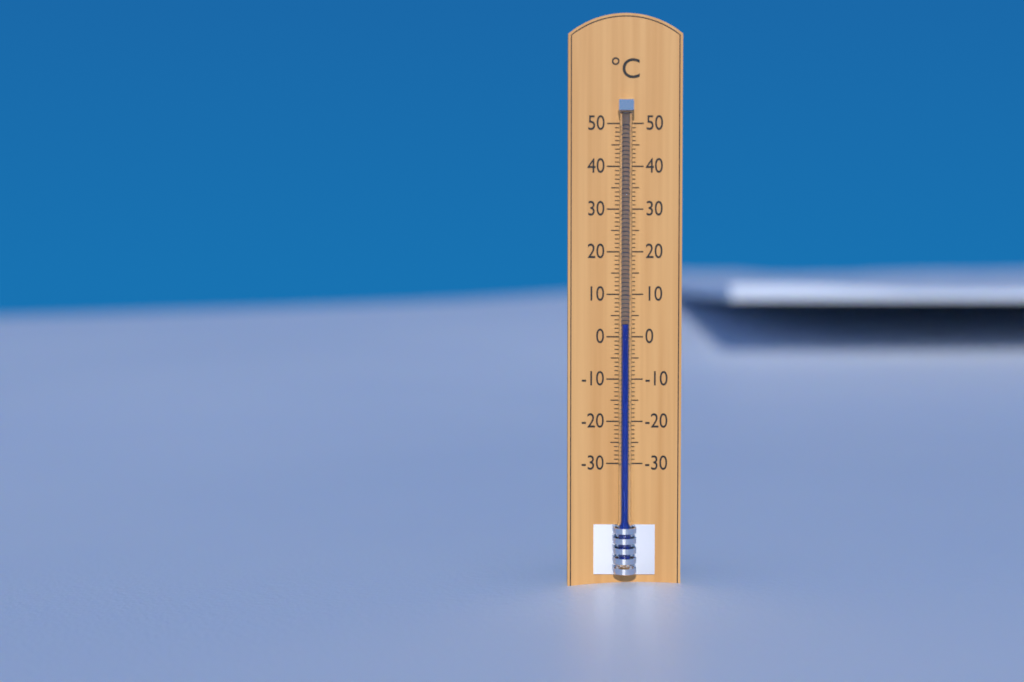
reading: 3 °C
